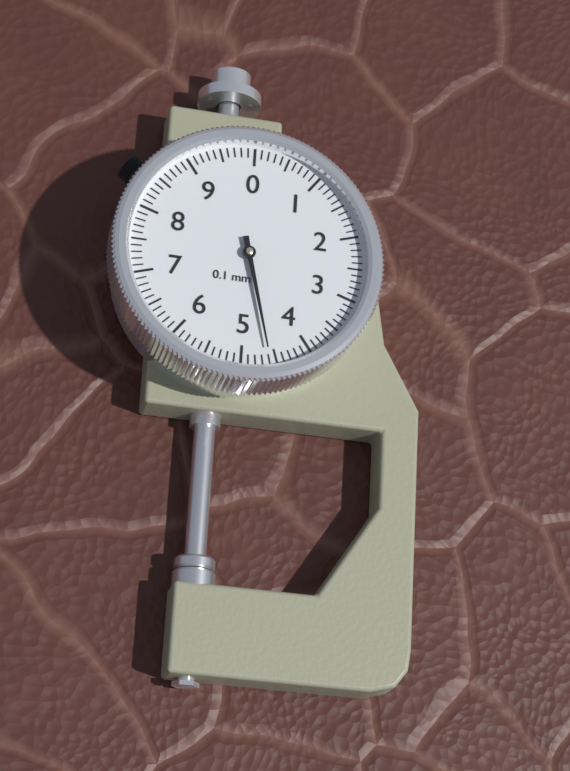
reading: 4.6 mm
